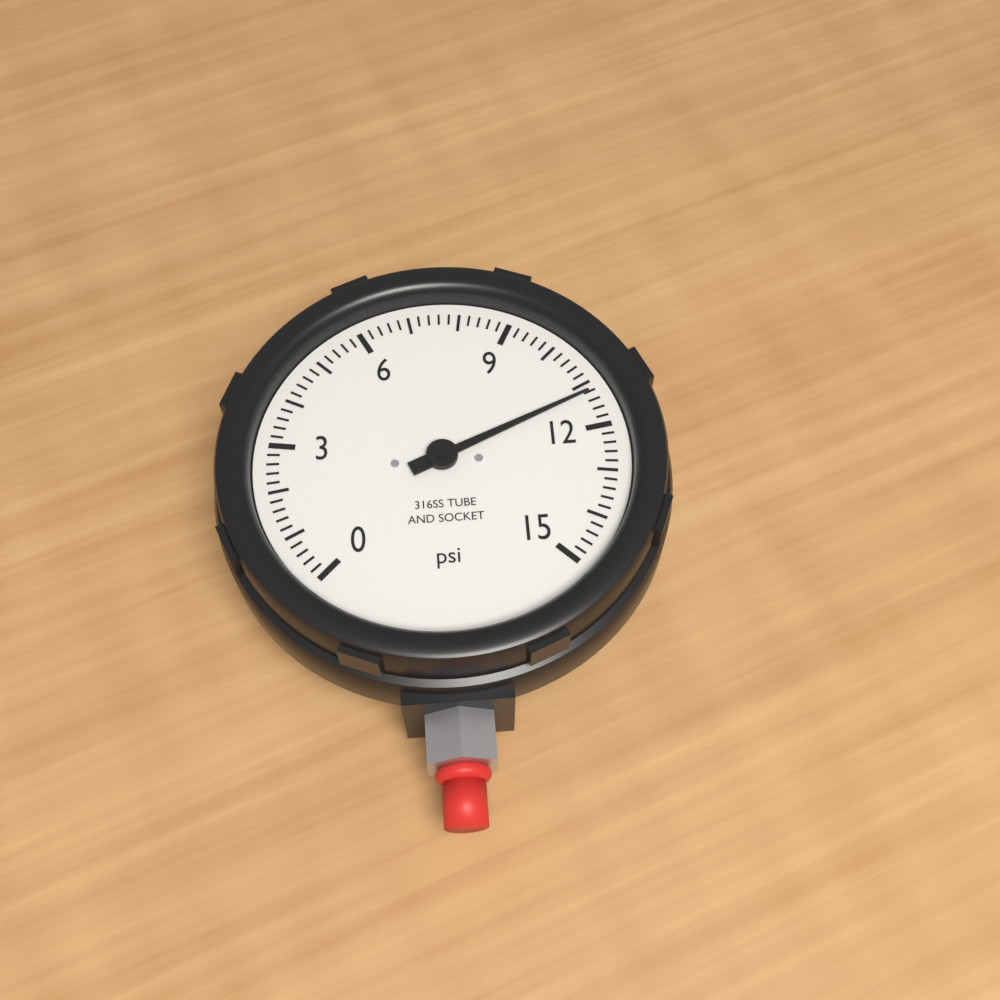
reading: 11.2 psi
